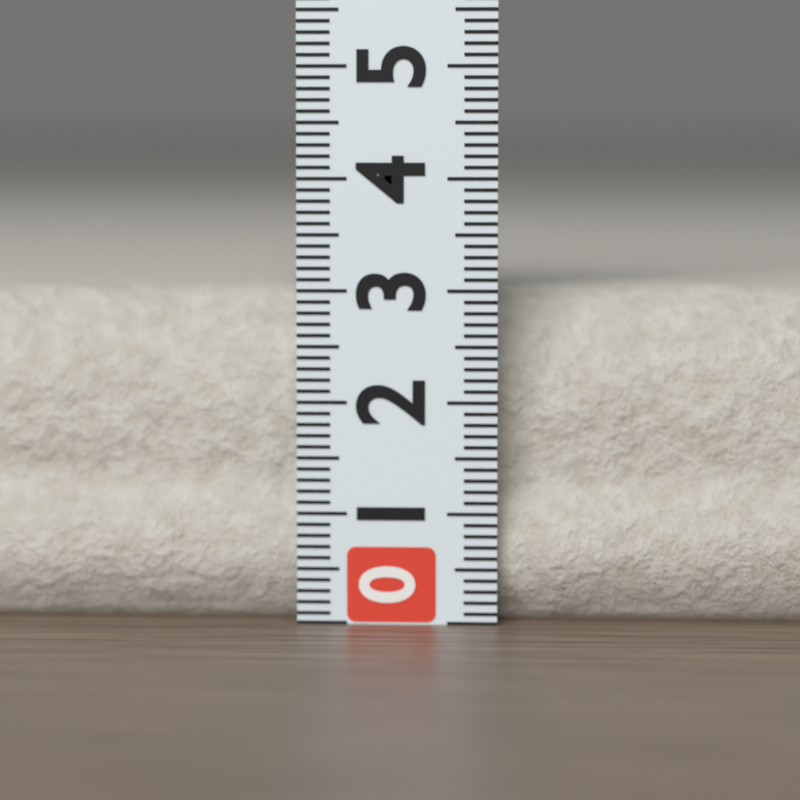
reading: 3.0 (no unit)
